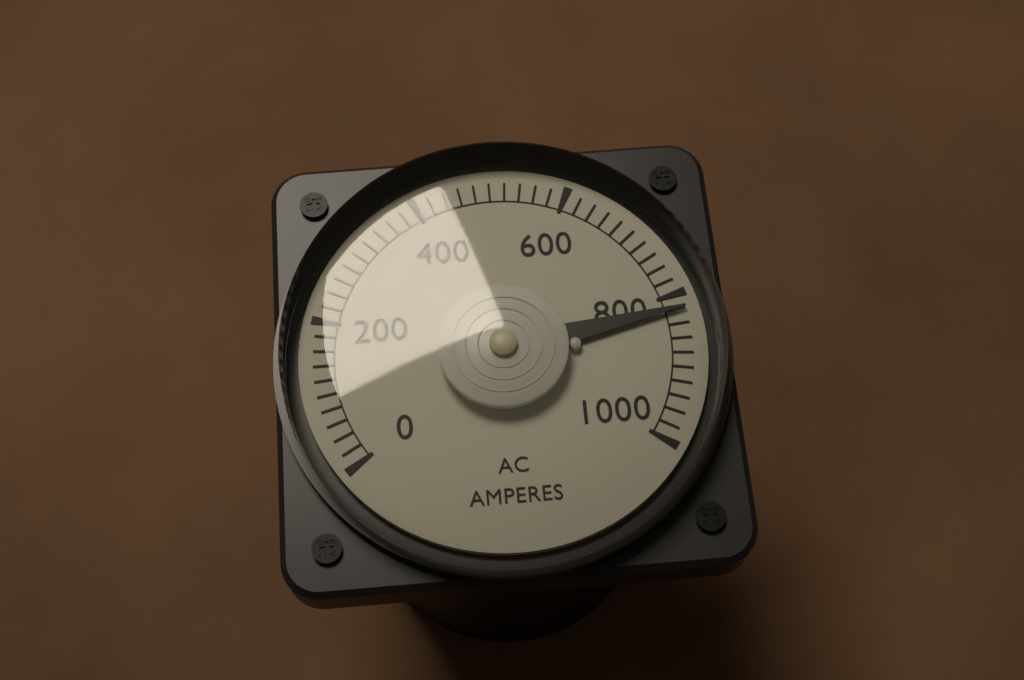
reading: 820 A
